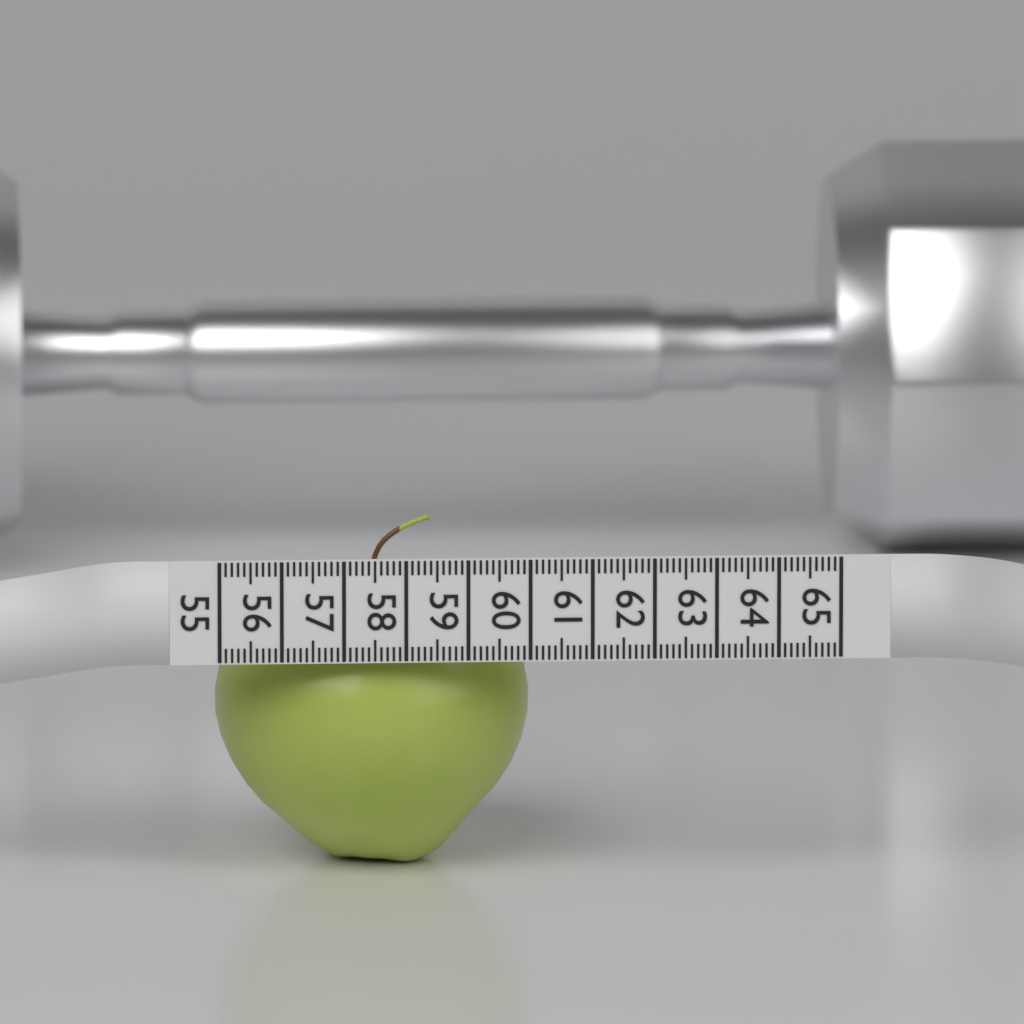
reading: 60.1 (no unit)
